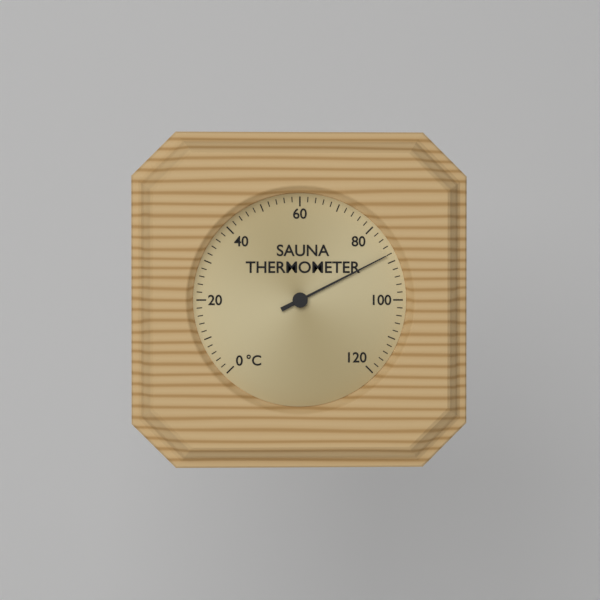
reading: 88 °C
